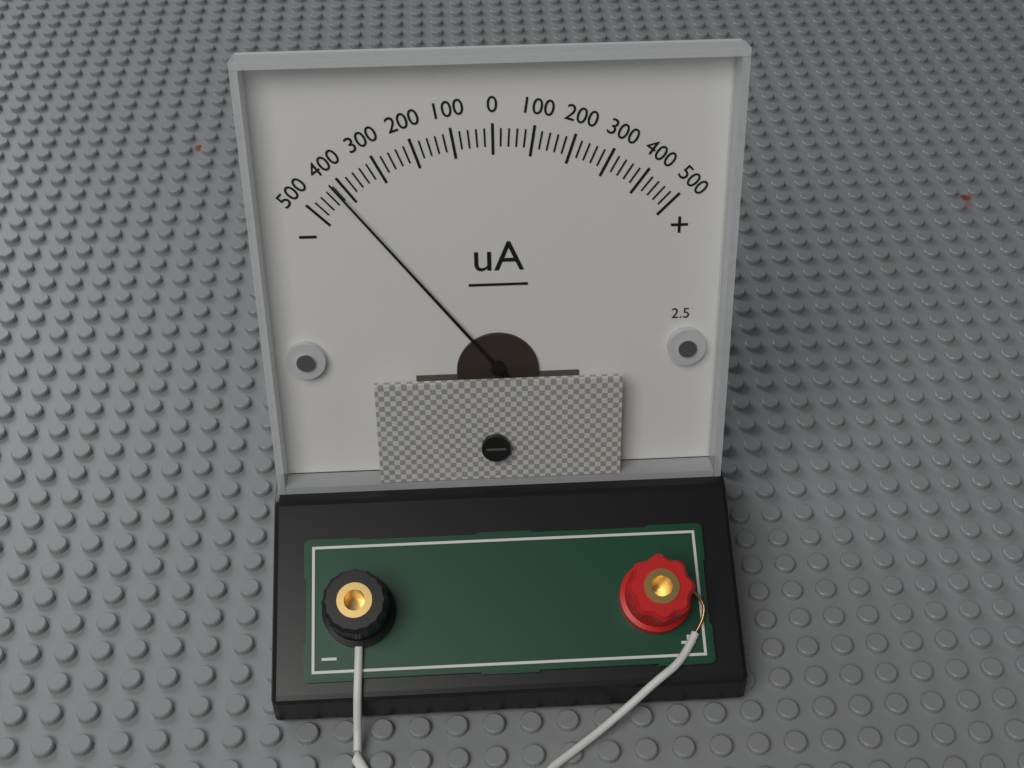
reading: -420 uA
